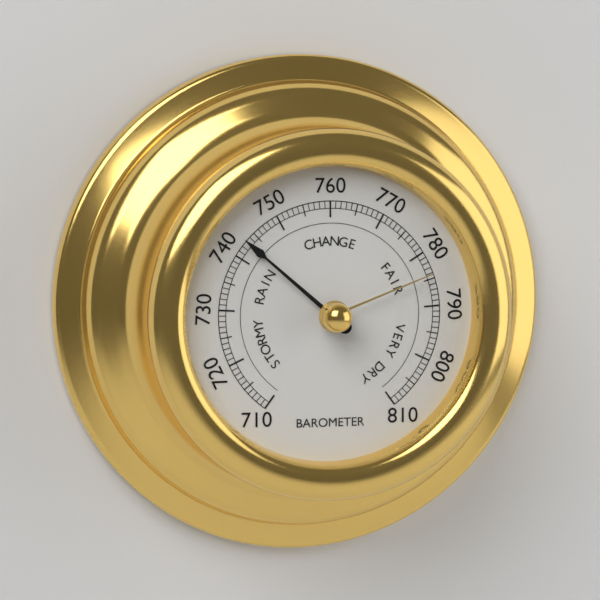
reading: 743 (no unit)
